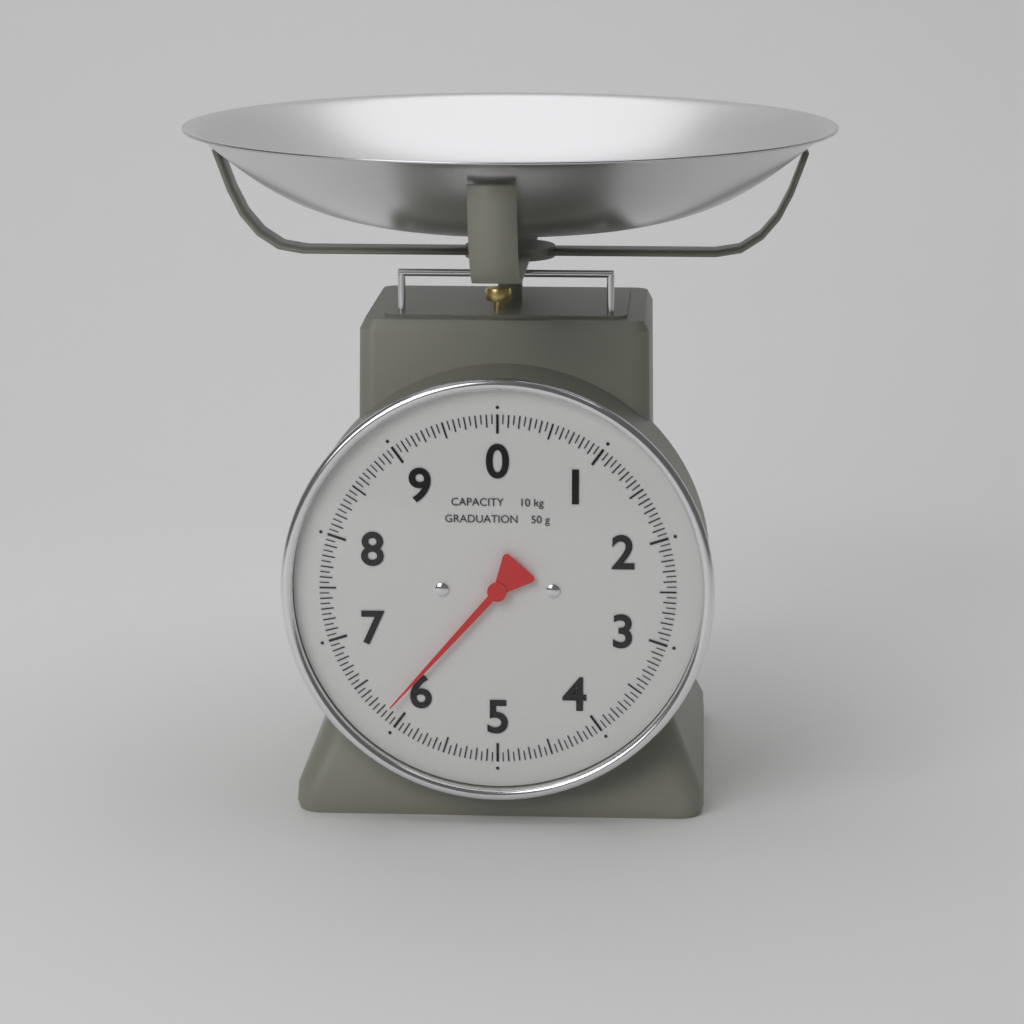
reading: 6.15 kg
